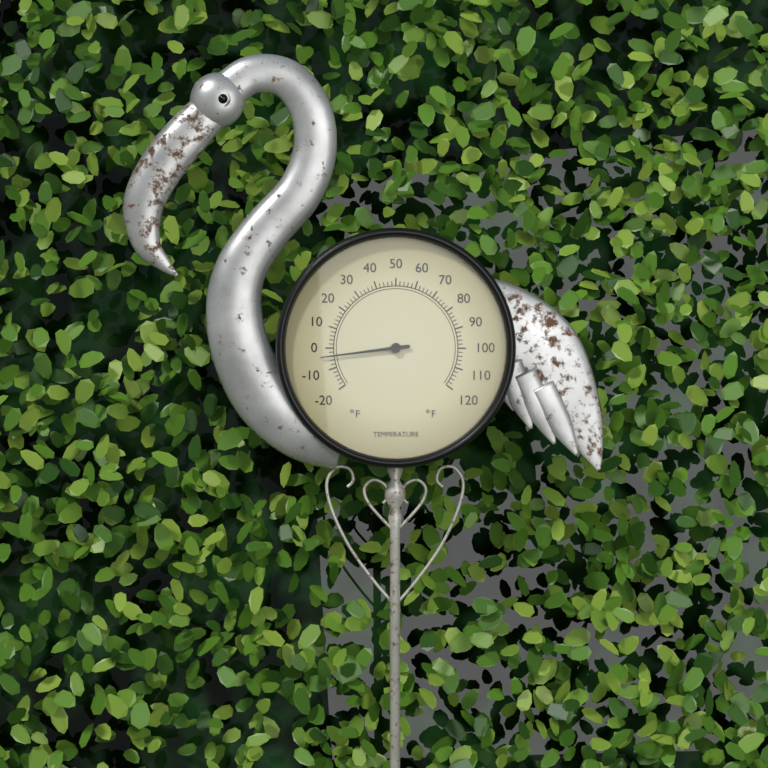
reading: -4 °F
